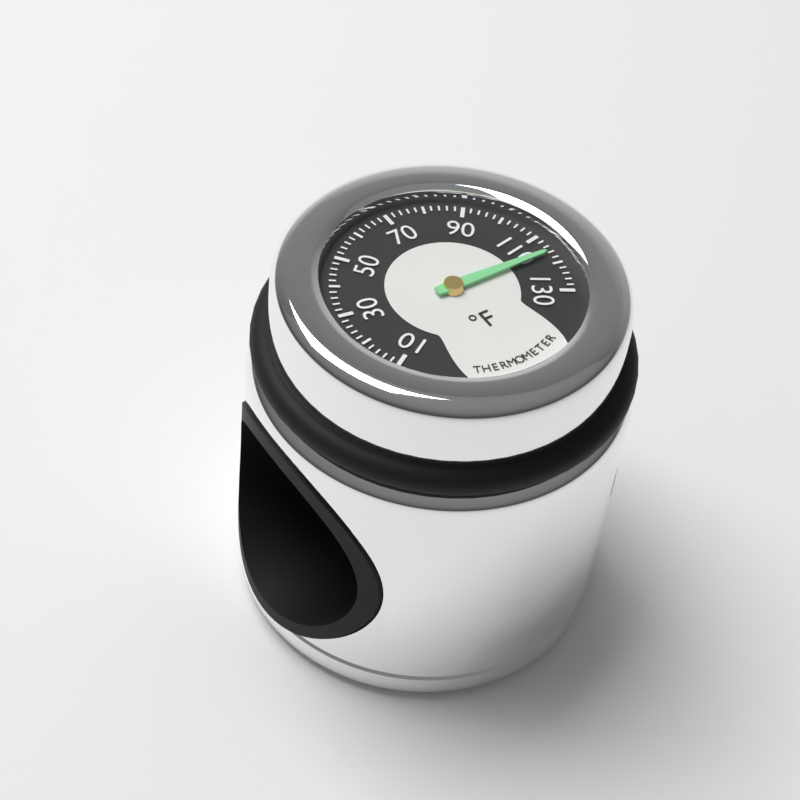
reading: 116 °F
